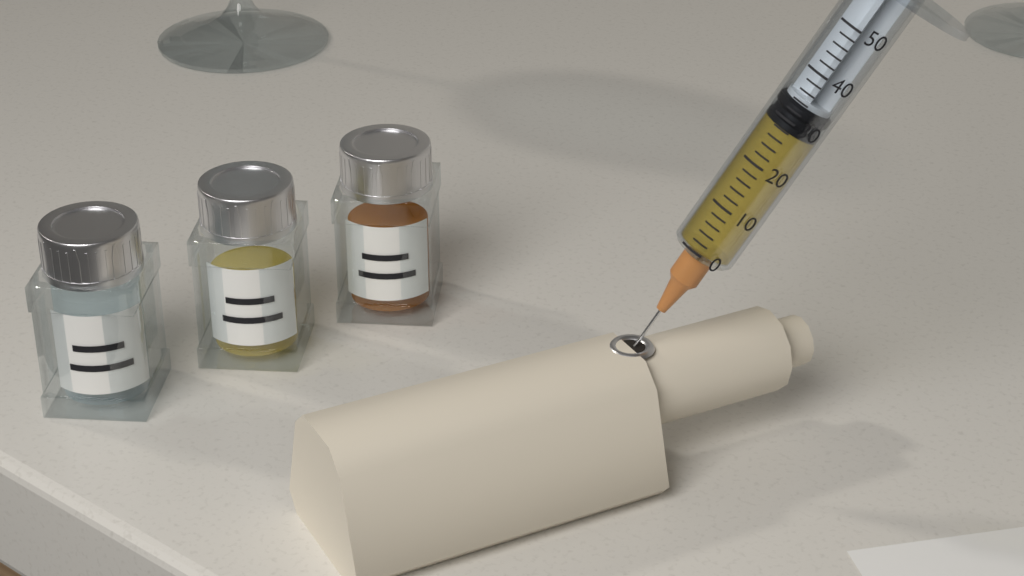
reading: 28 (no unit)
